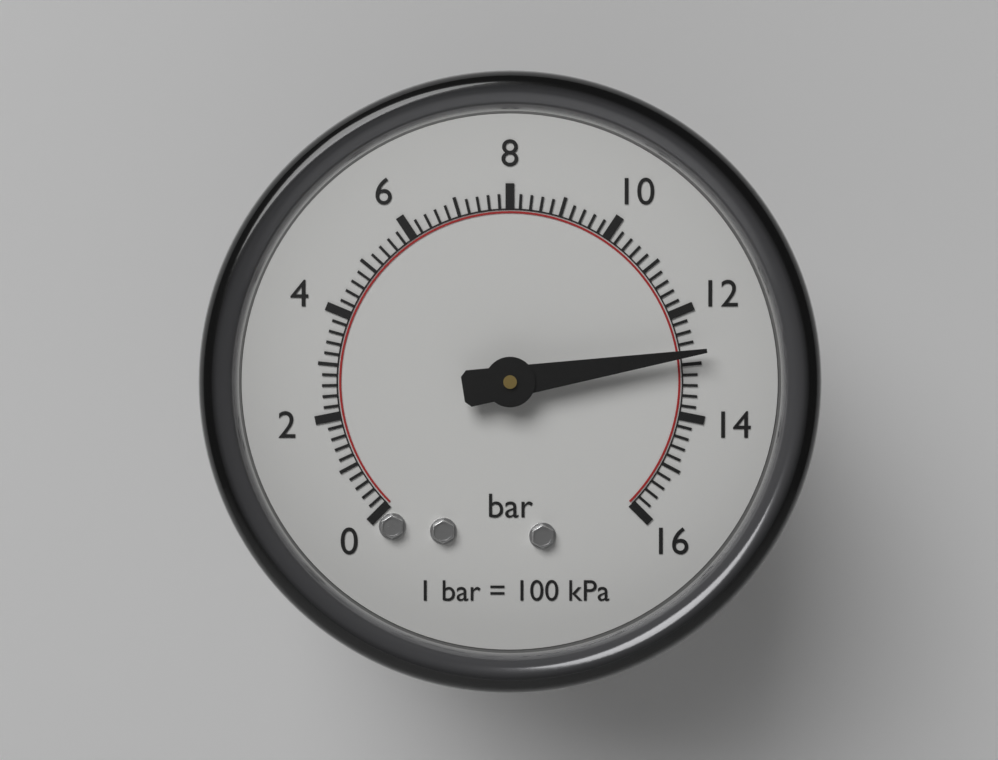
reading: 12.8 bar
